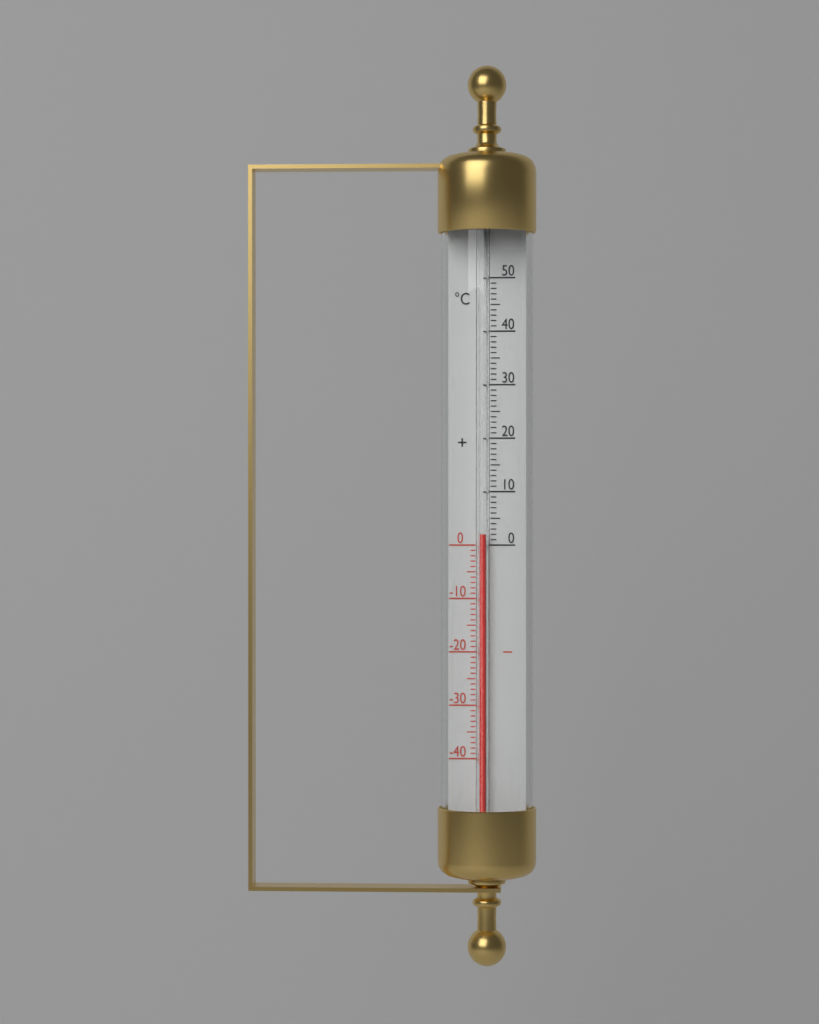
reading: 2 °C
